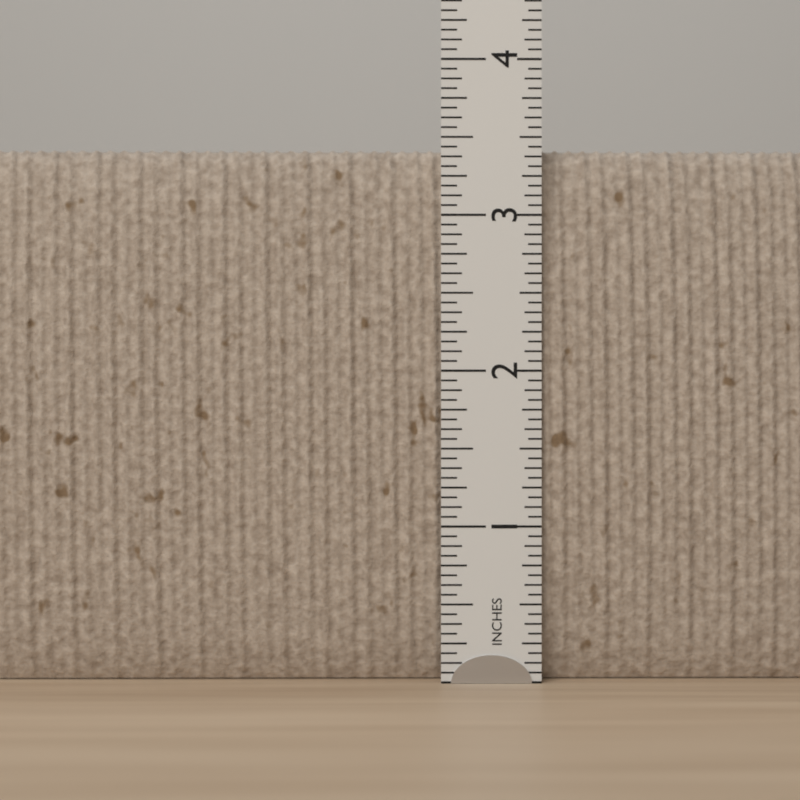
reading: 3.4375 in
